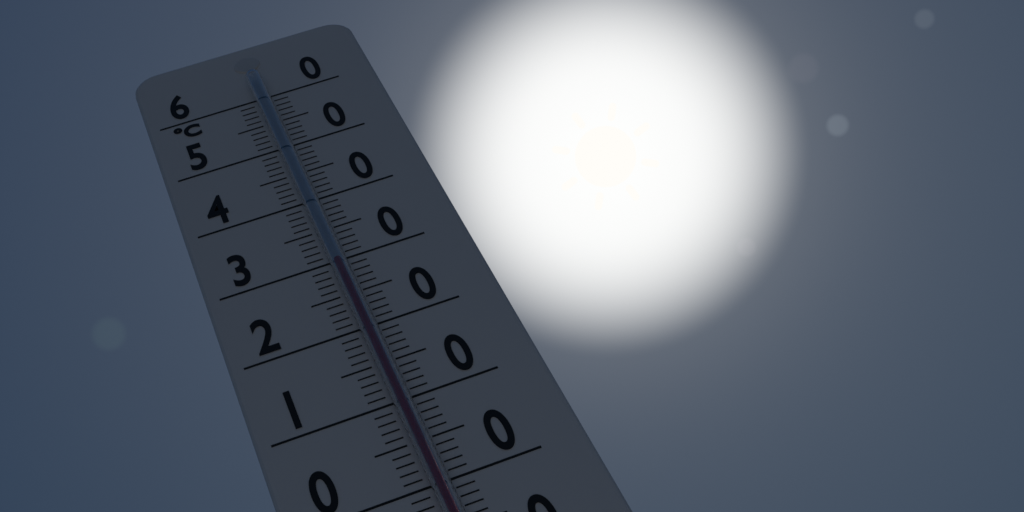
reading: 29 °C
